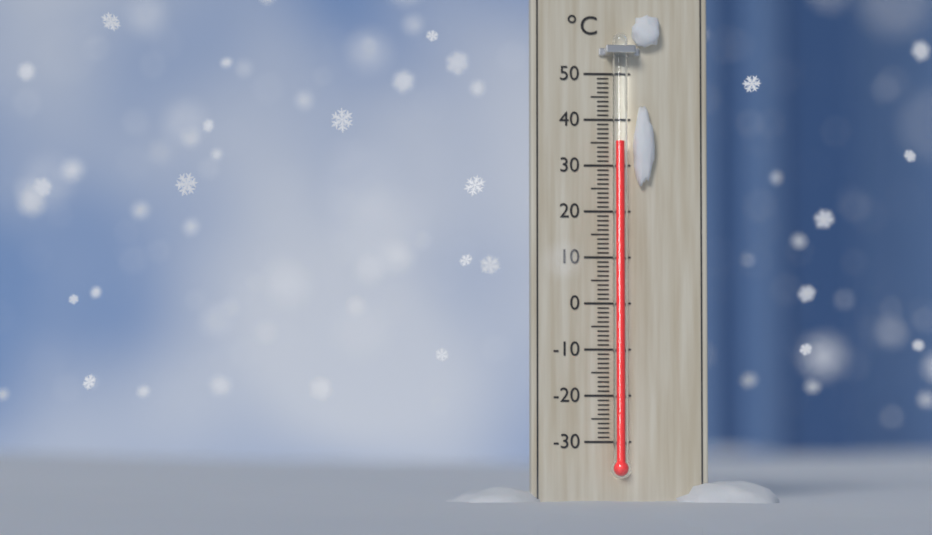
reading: 35 °C
